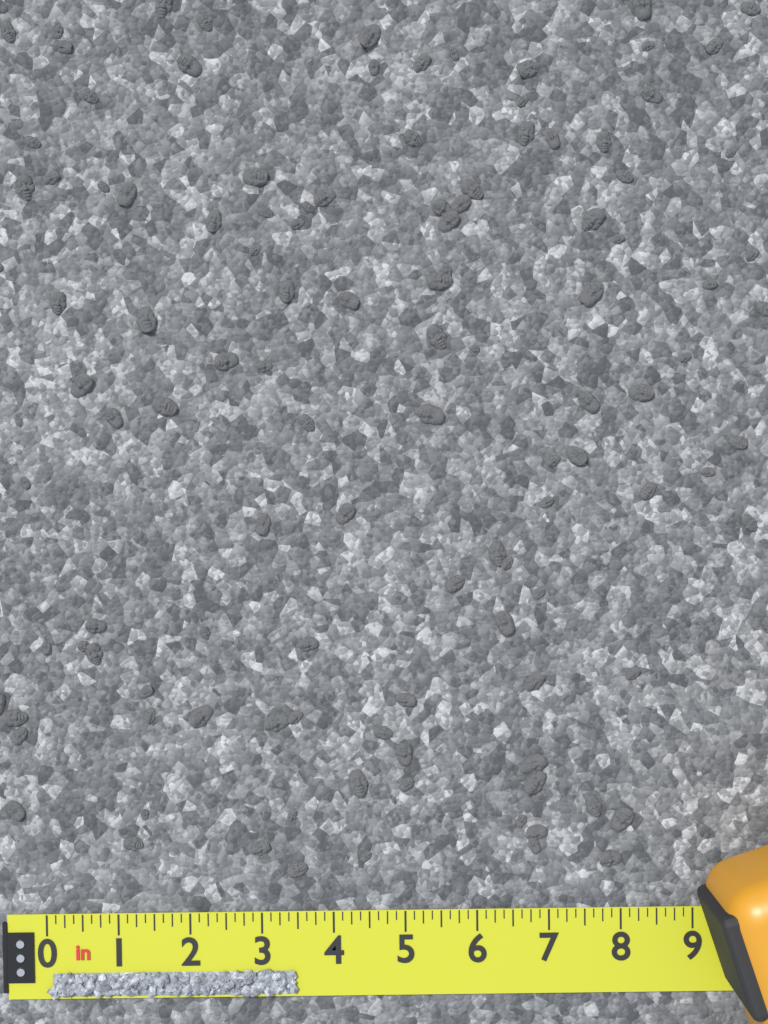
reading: 3.500 in
